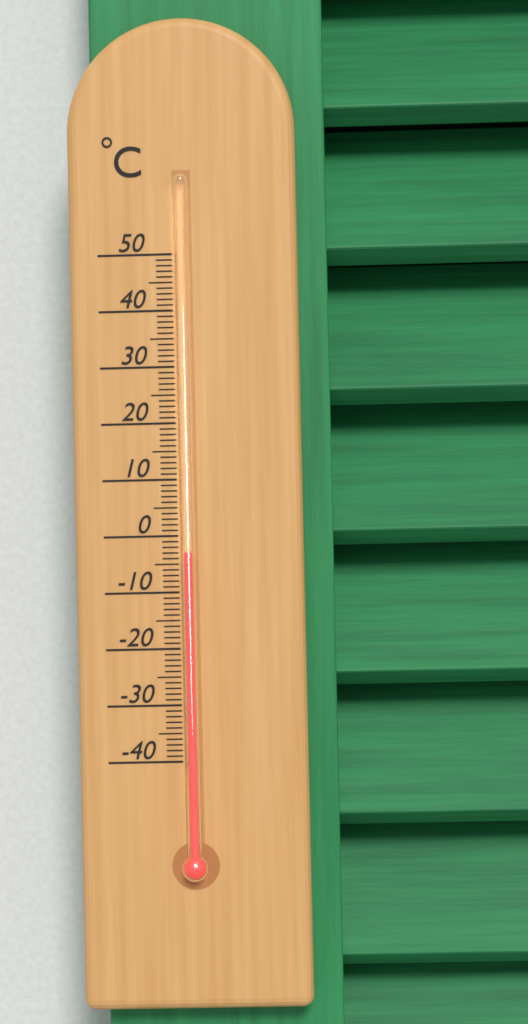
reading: -3 °C
